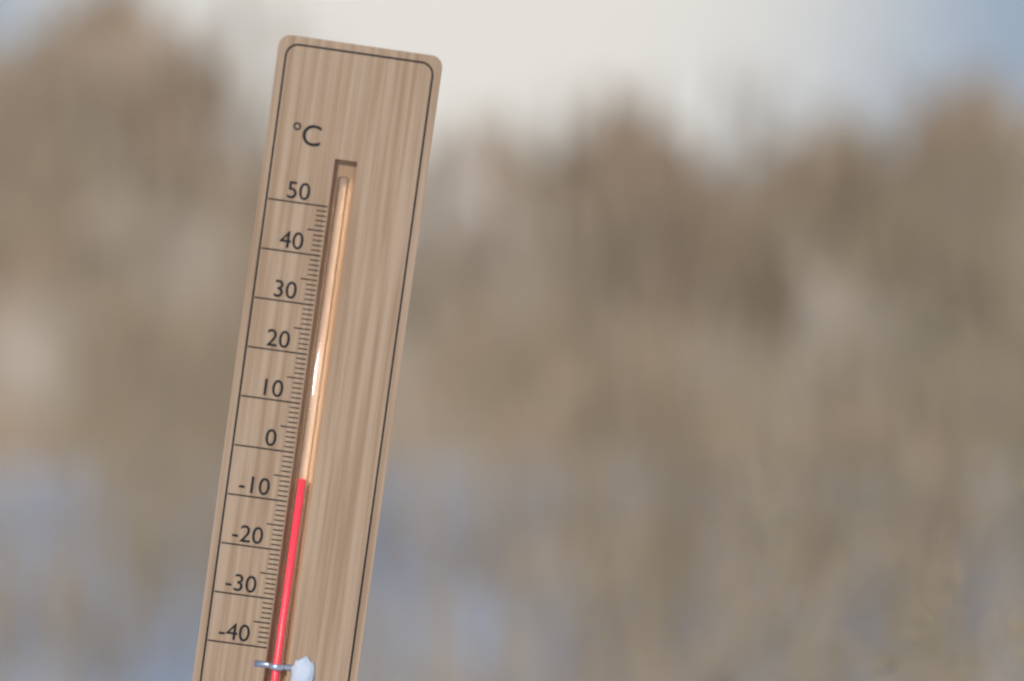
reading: -5 °C
